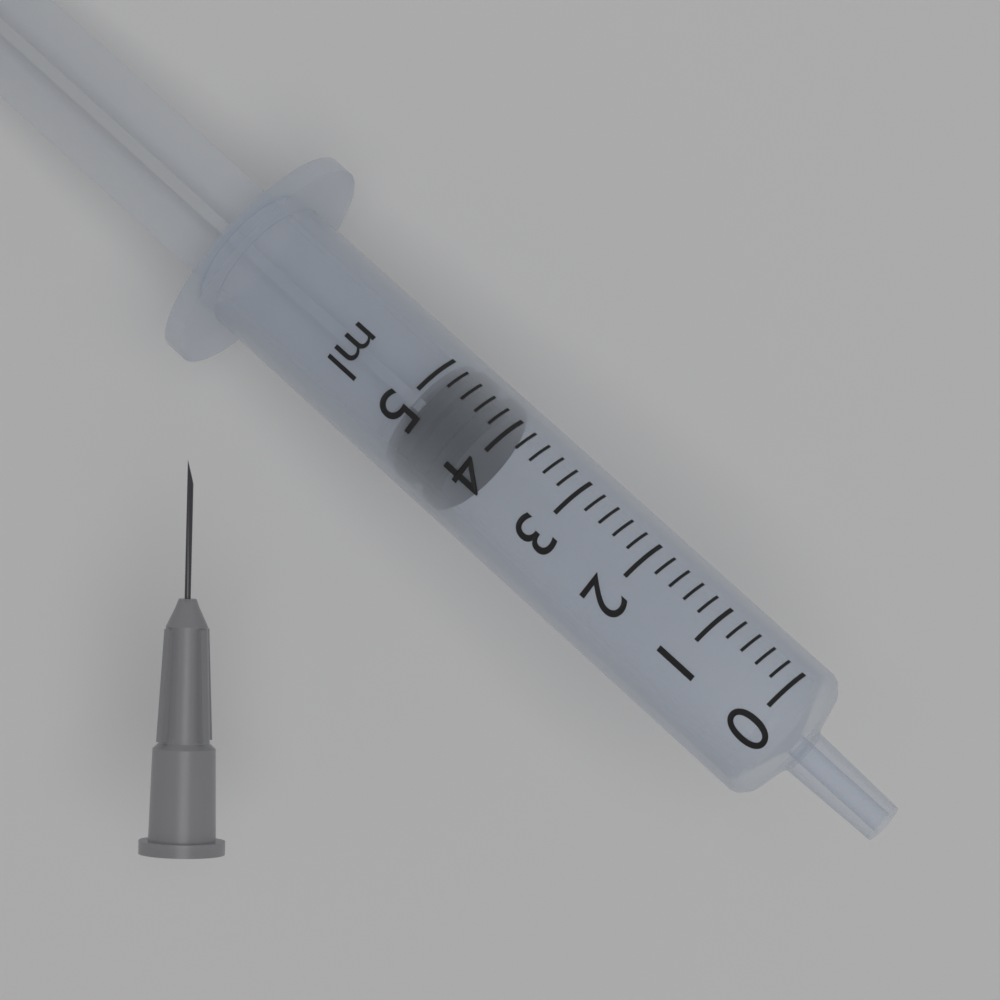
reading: 4.2 ml
